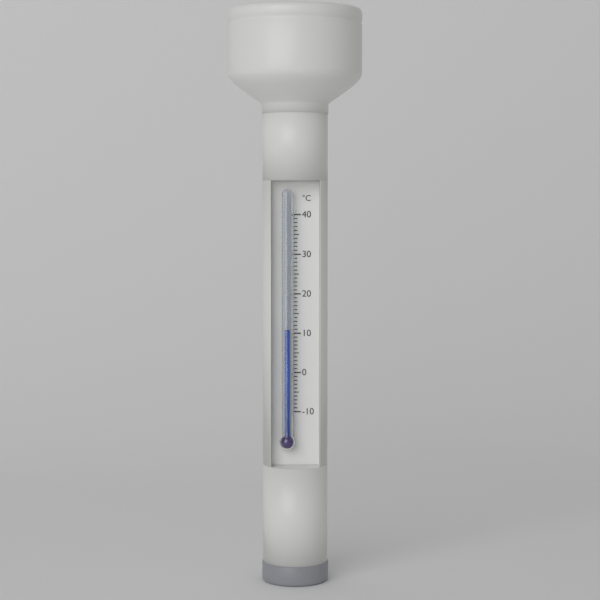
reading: 11 °C
